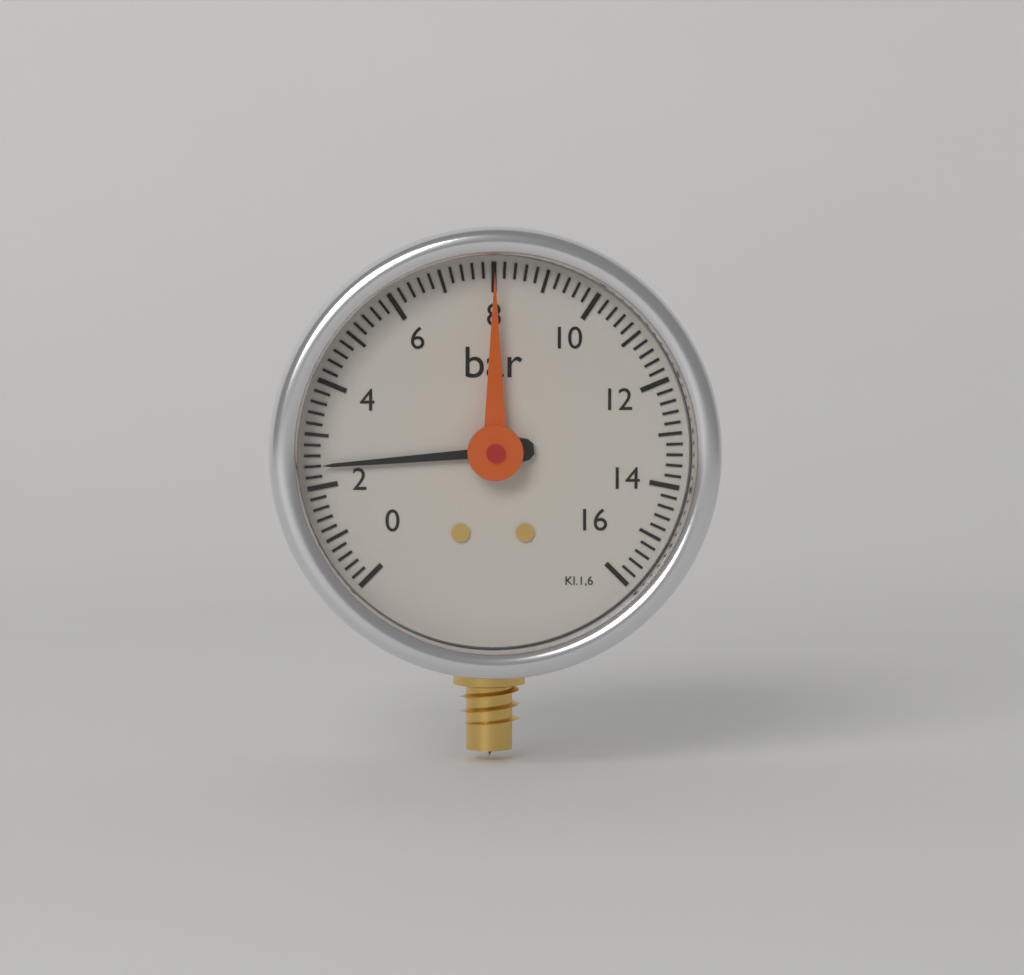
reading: 2.4 bar
